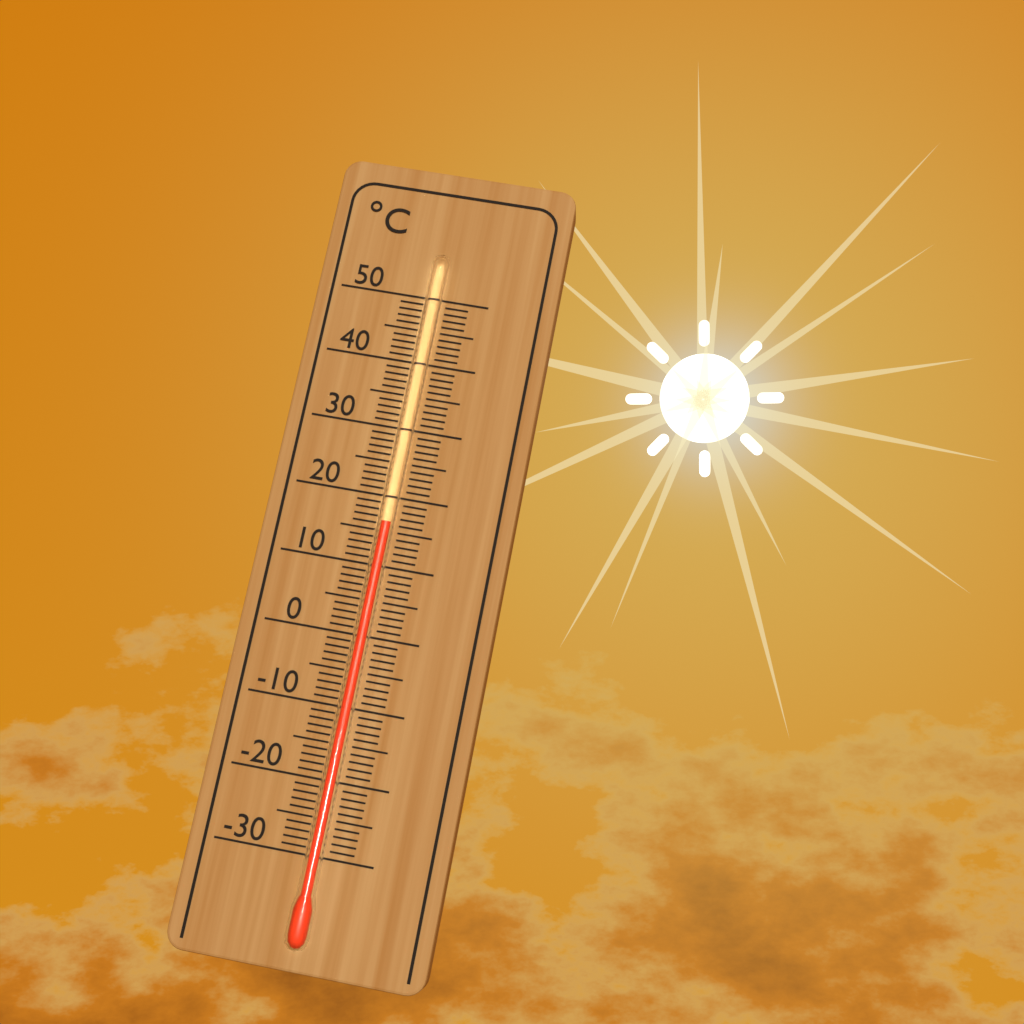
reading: 16 °C
